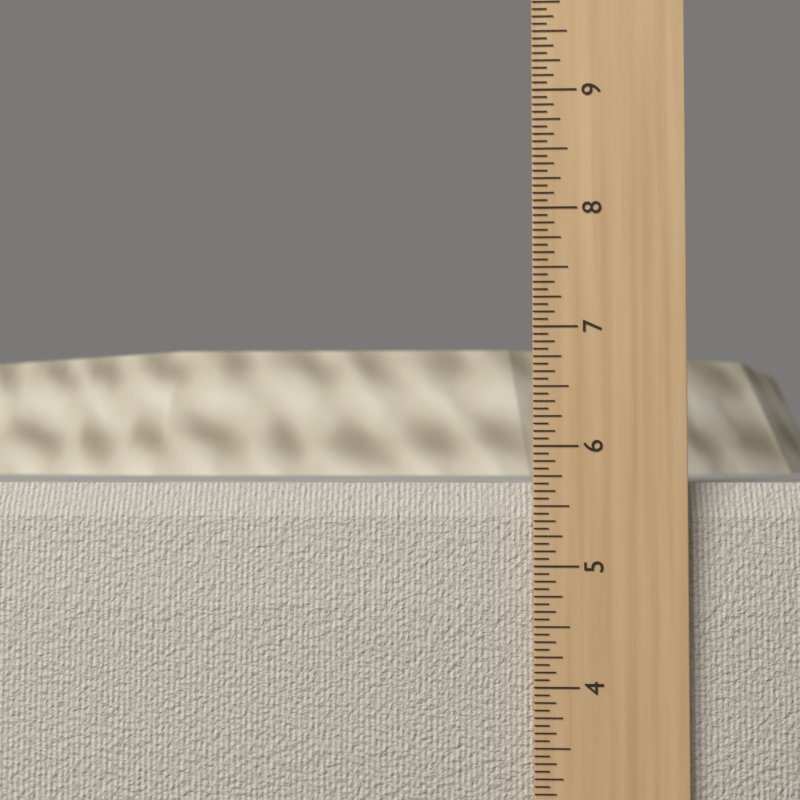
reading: 5.6875 in
